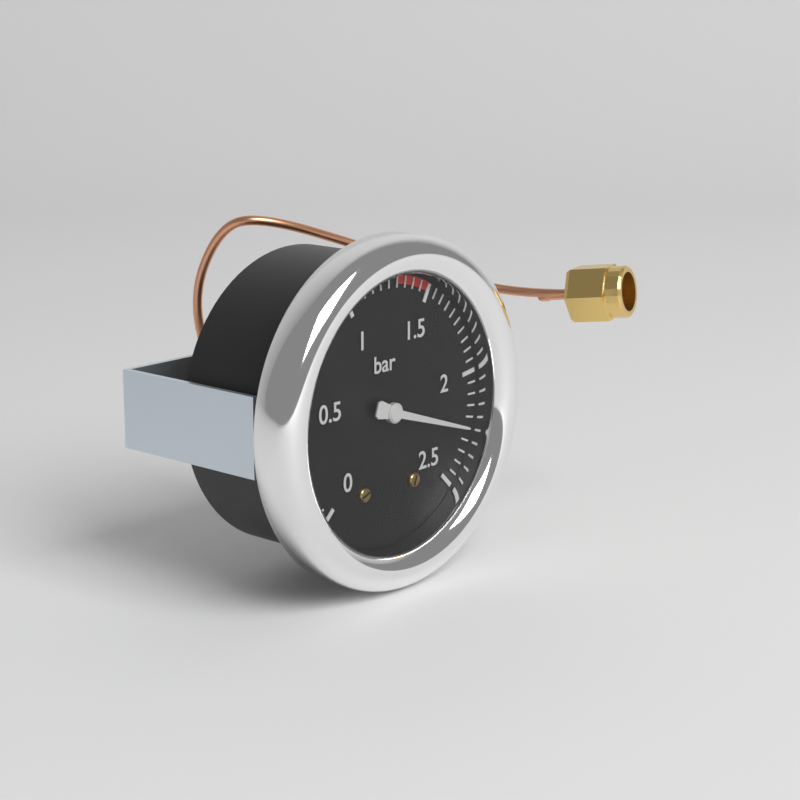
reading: 2.25 bar
